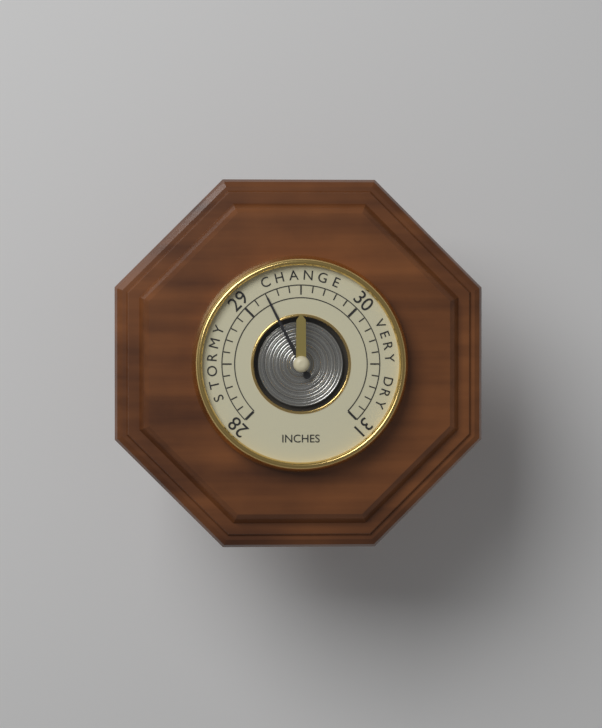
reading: 29.2 inches
